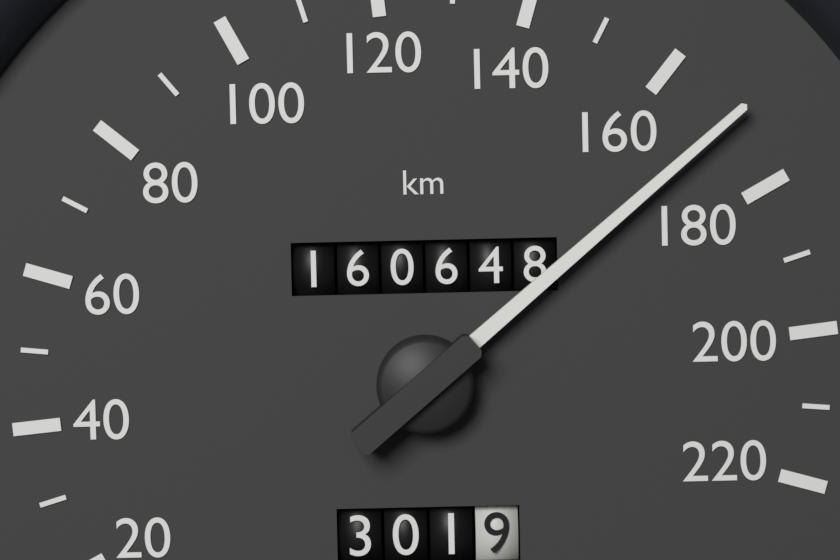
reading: 170 km/h
